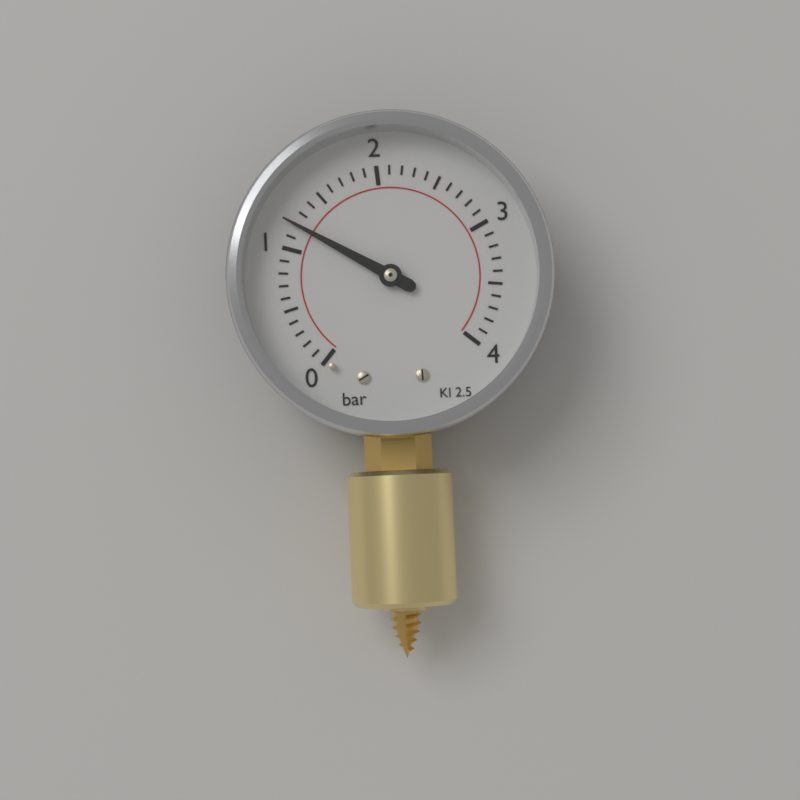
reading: 1.2 bar
